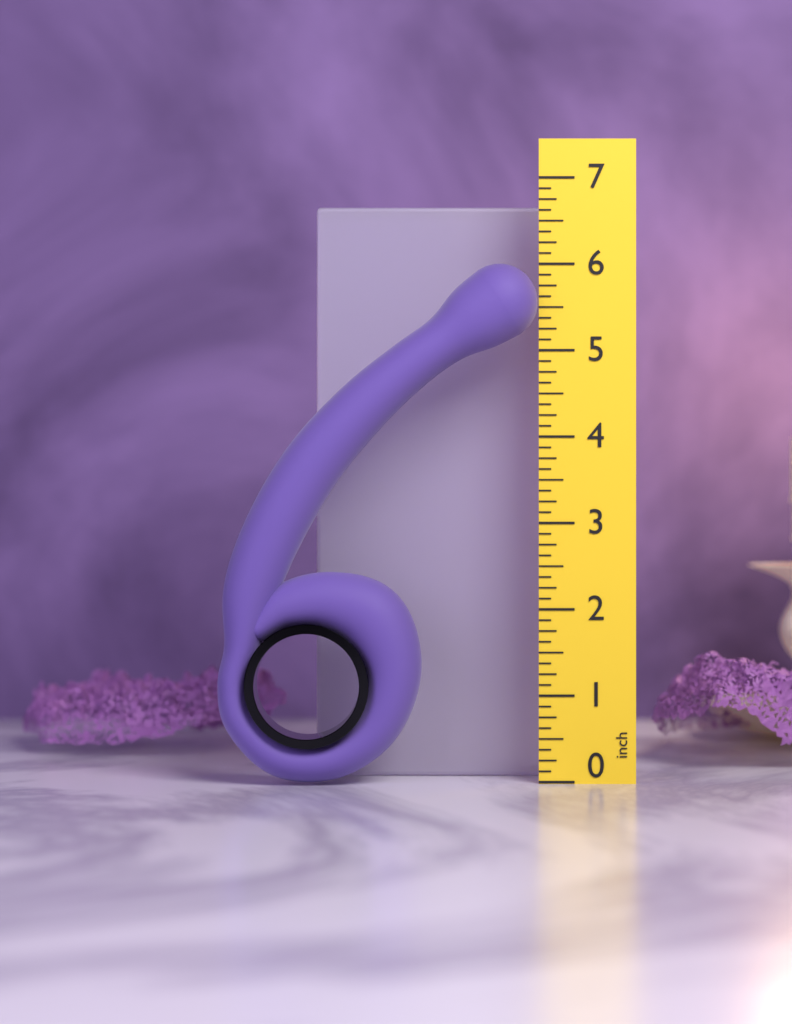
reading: 6.000 in
